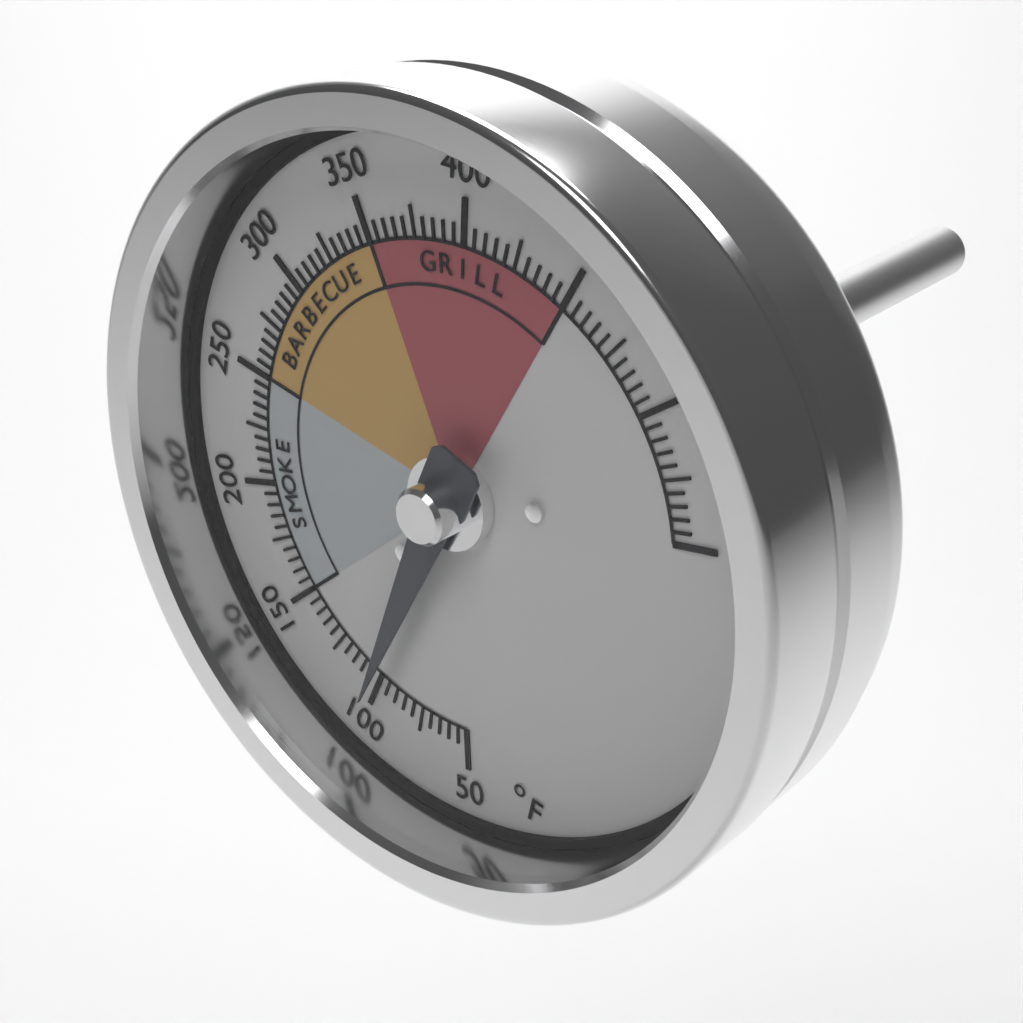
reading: 100 °F
